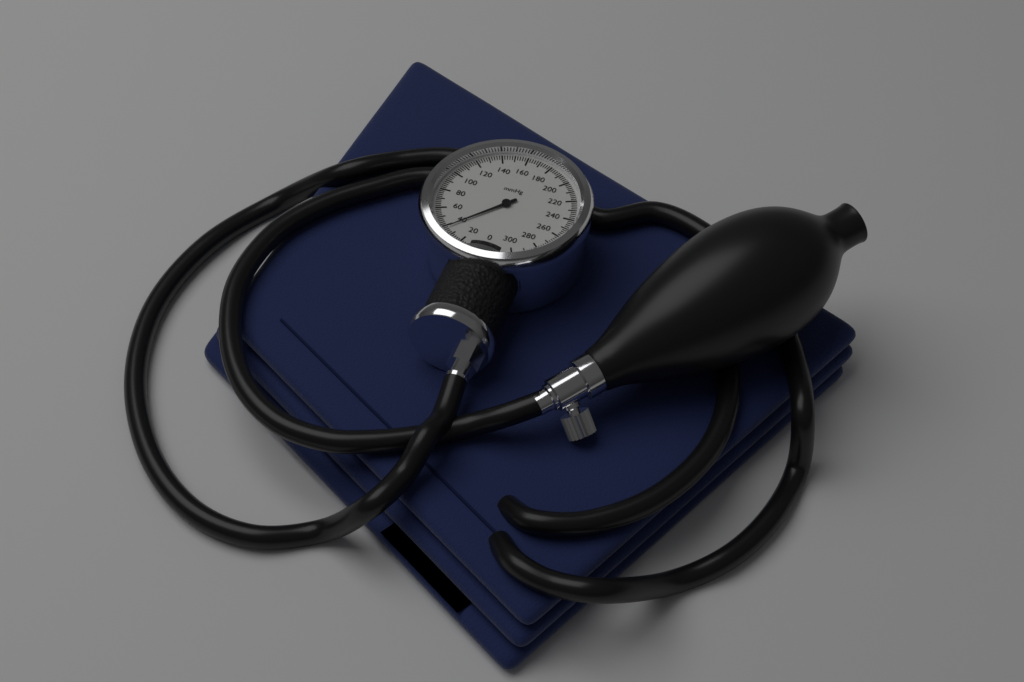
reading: 38 mmHg
